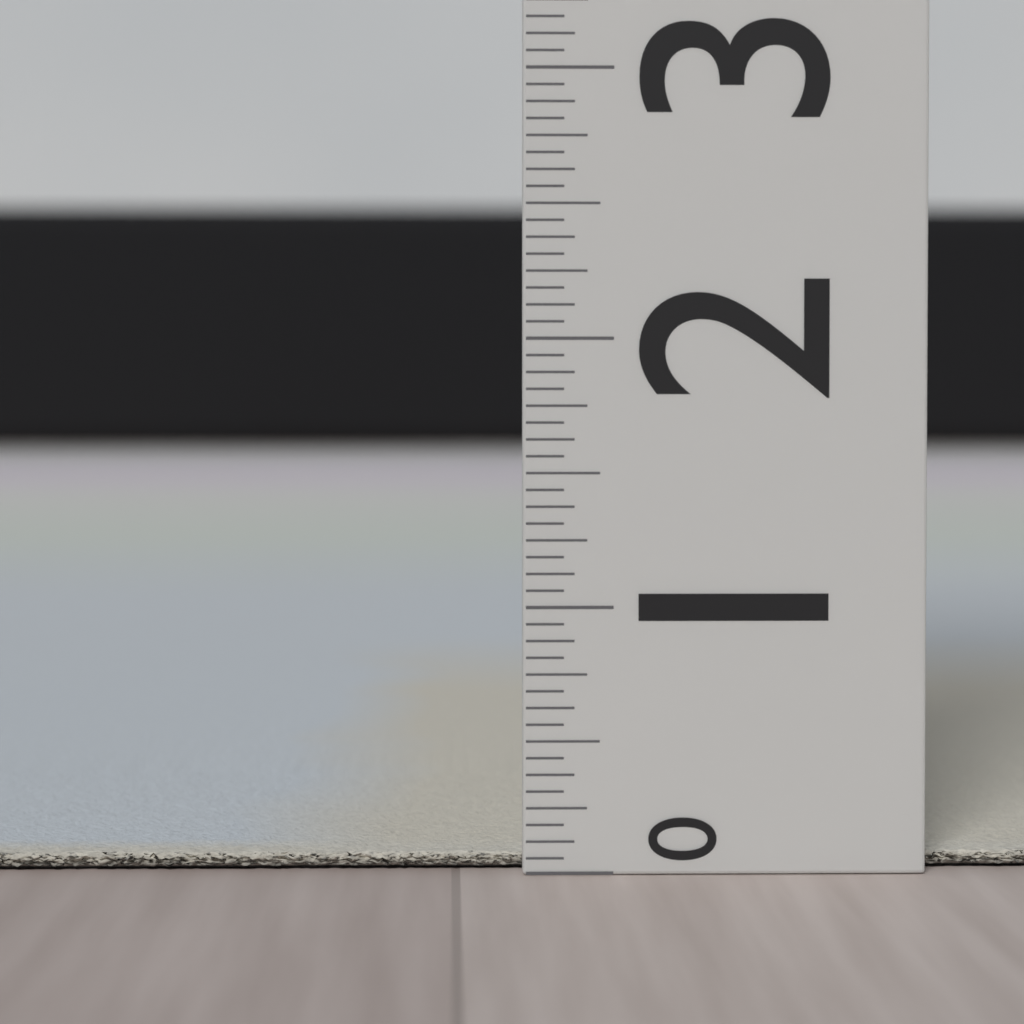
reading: 0.0625 (no unit)
